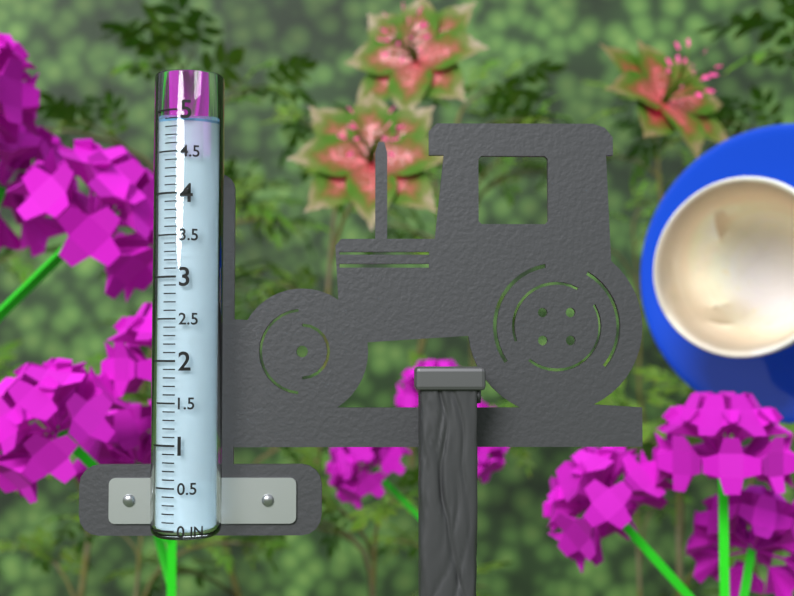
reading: 4.9 in
